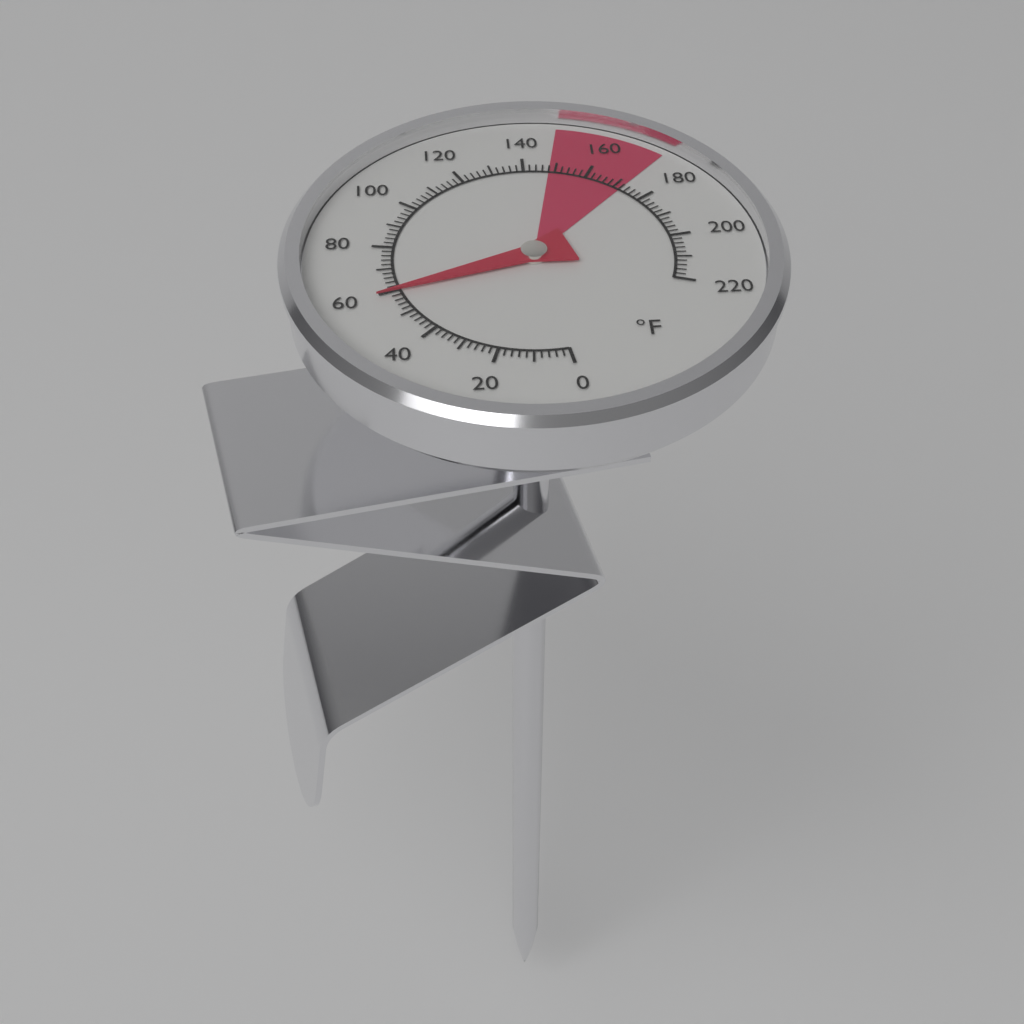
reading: 60 °F
